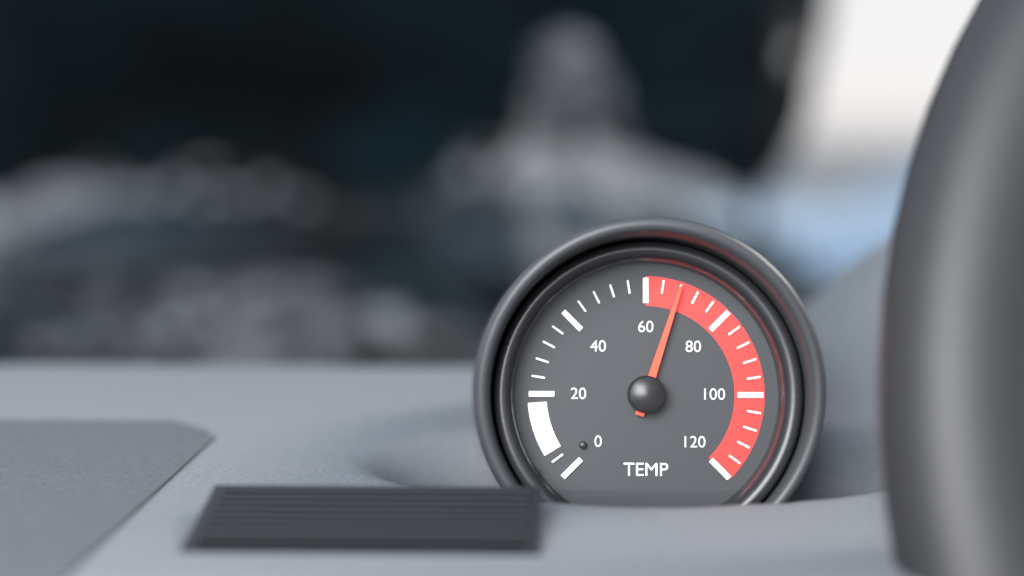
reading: 68 (no unit)
